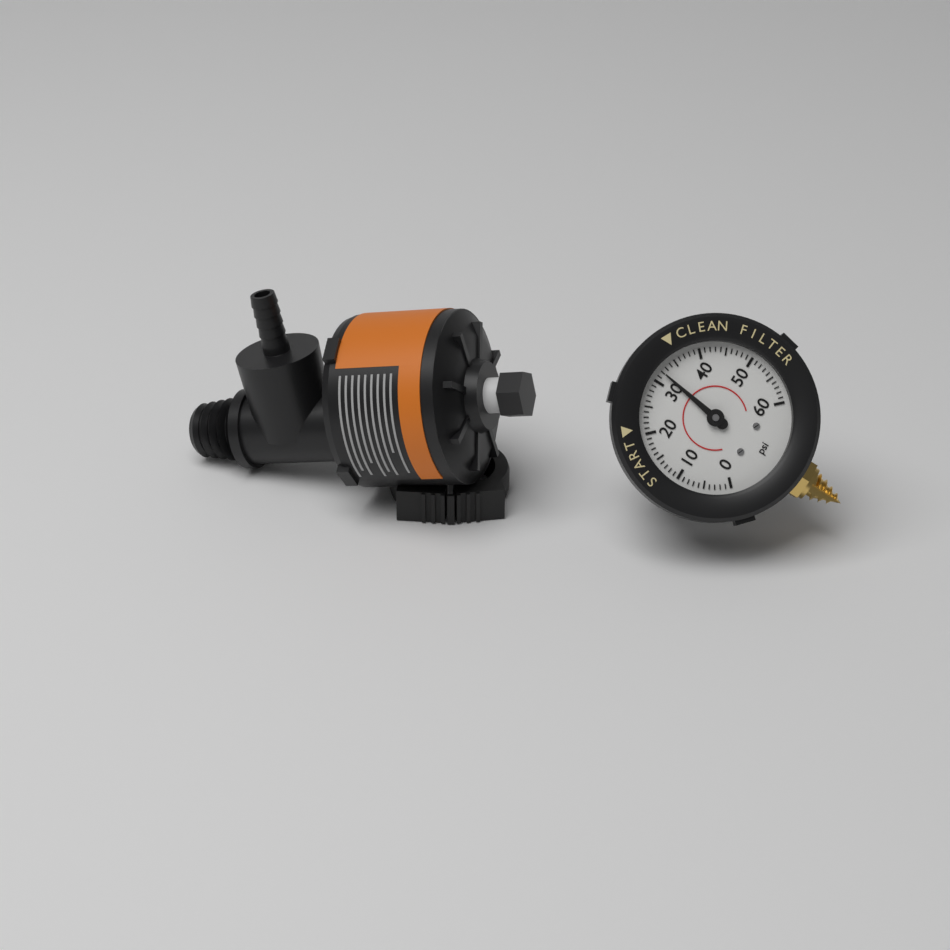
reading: 32 psi
